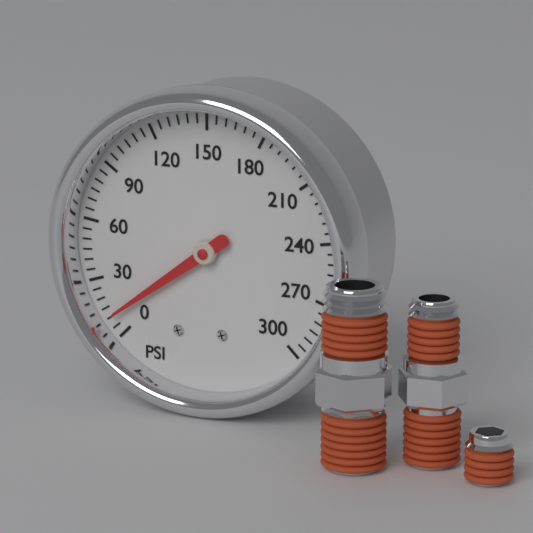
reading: 10 psi
